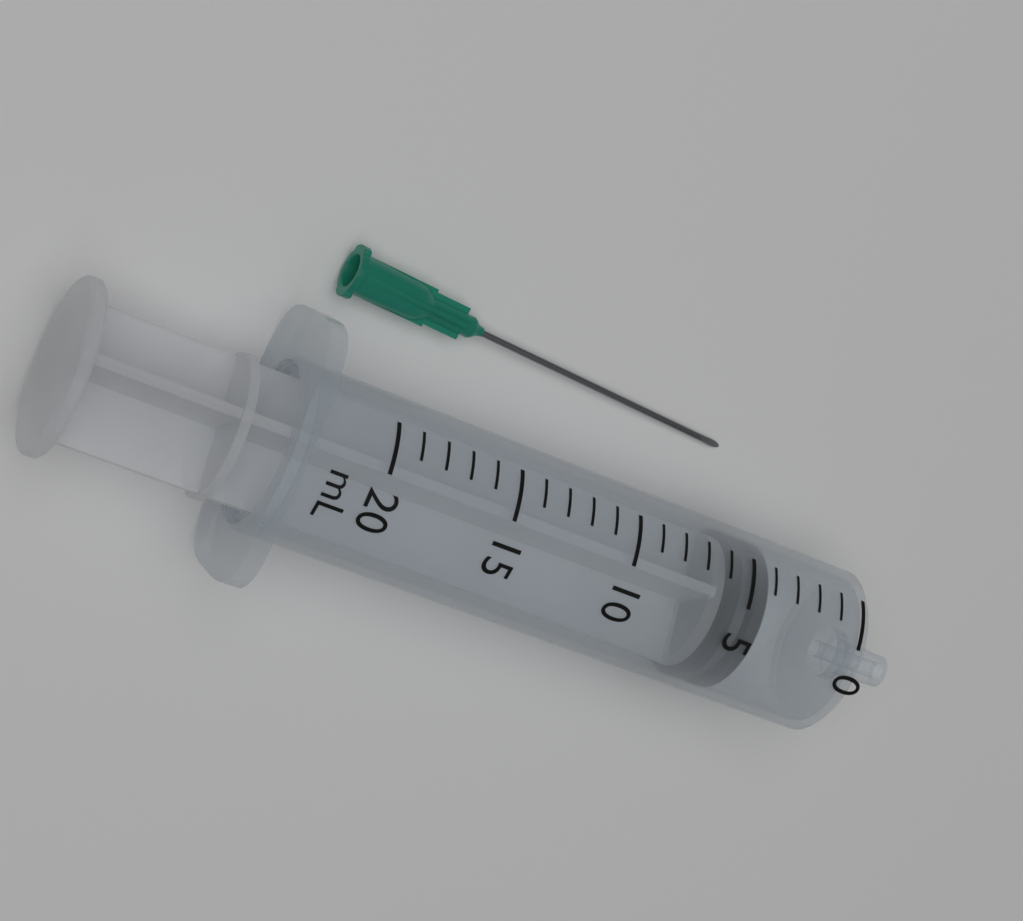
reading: 4 mL
